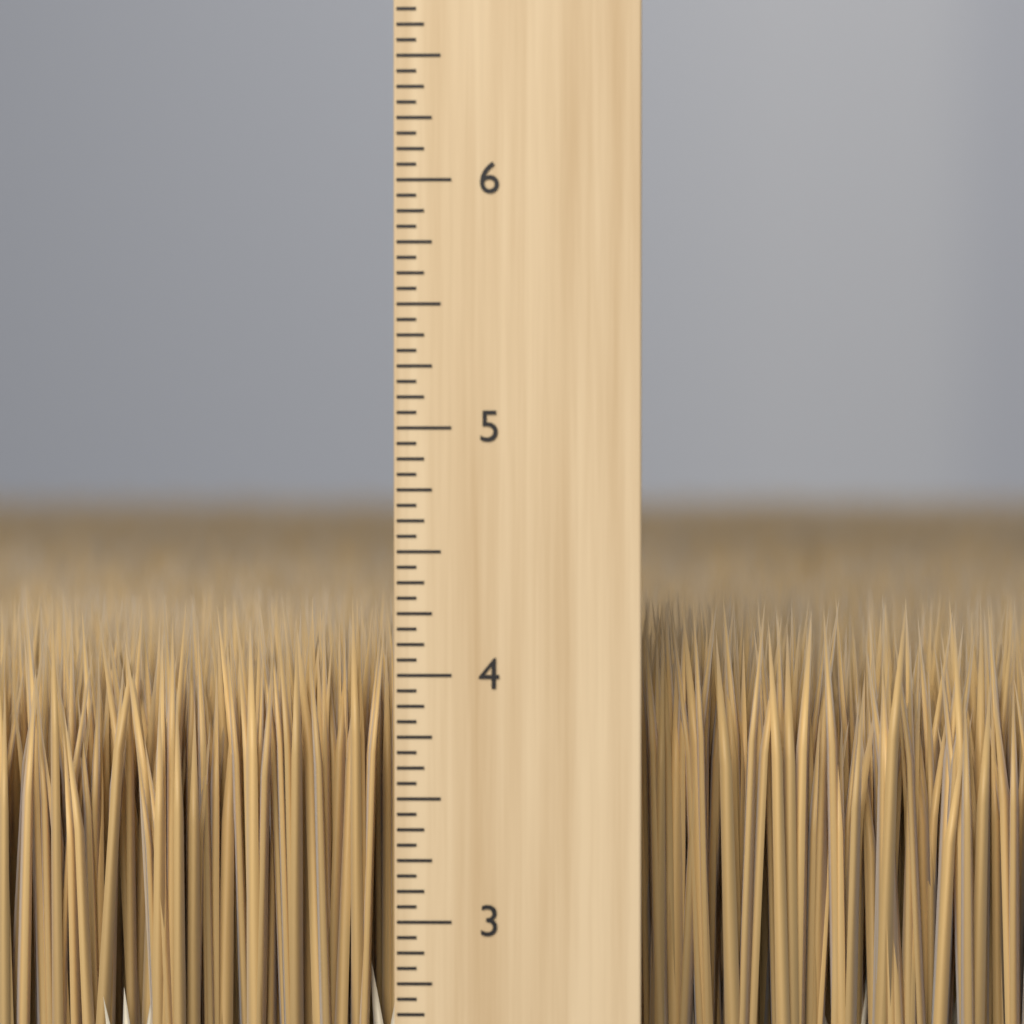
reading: 4.3125 inch
